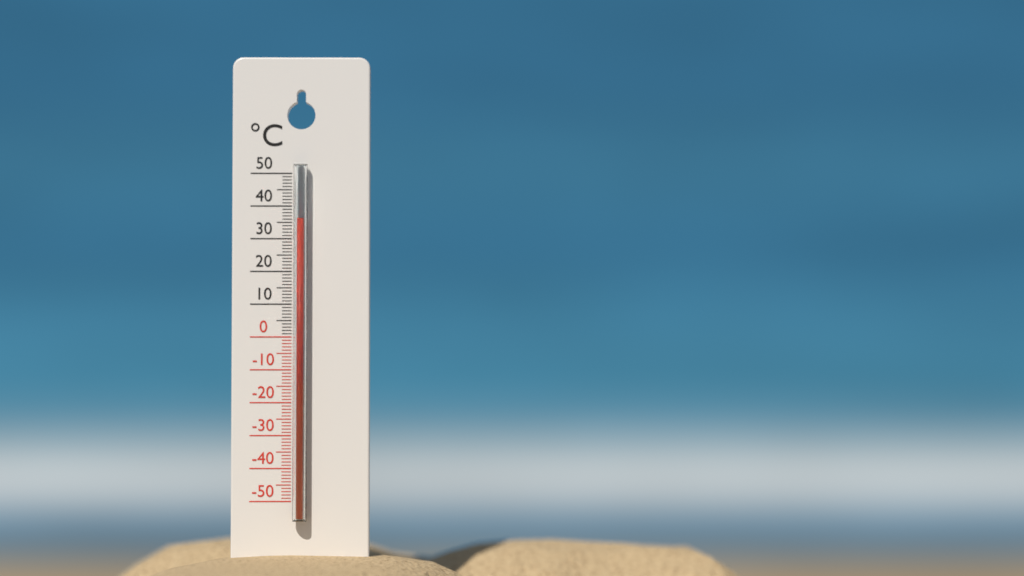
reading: 36 °C
